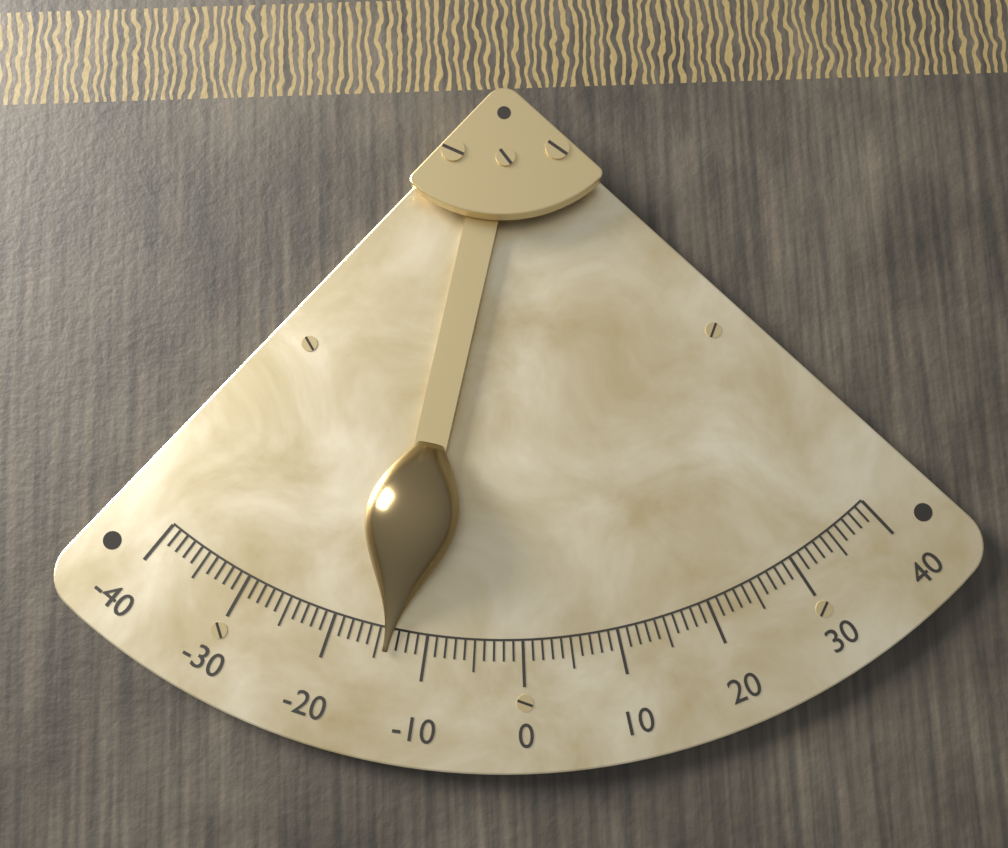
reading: -14 (no unit)
